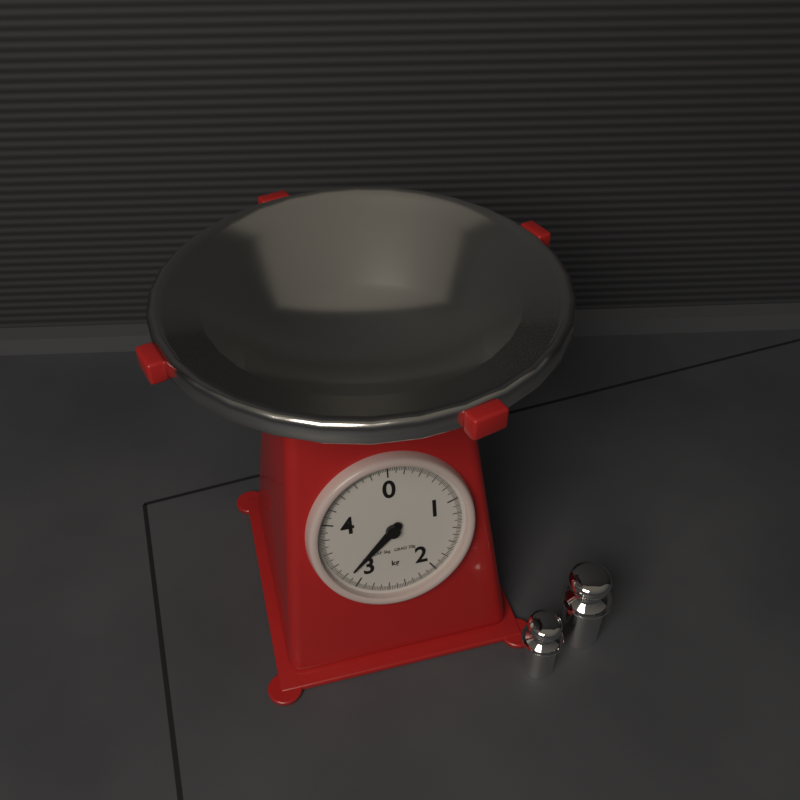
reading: 3.16 kg
